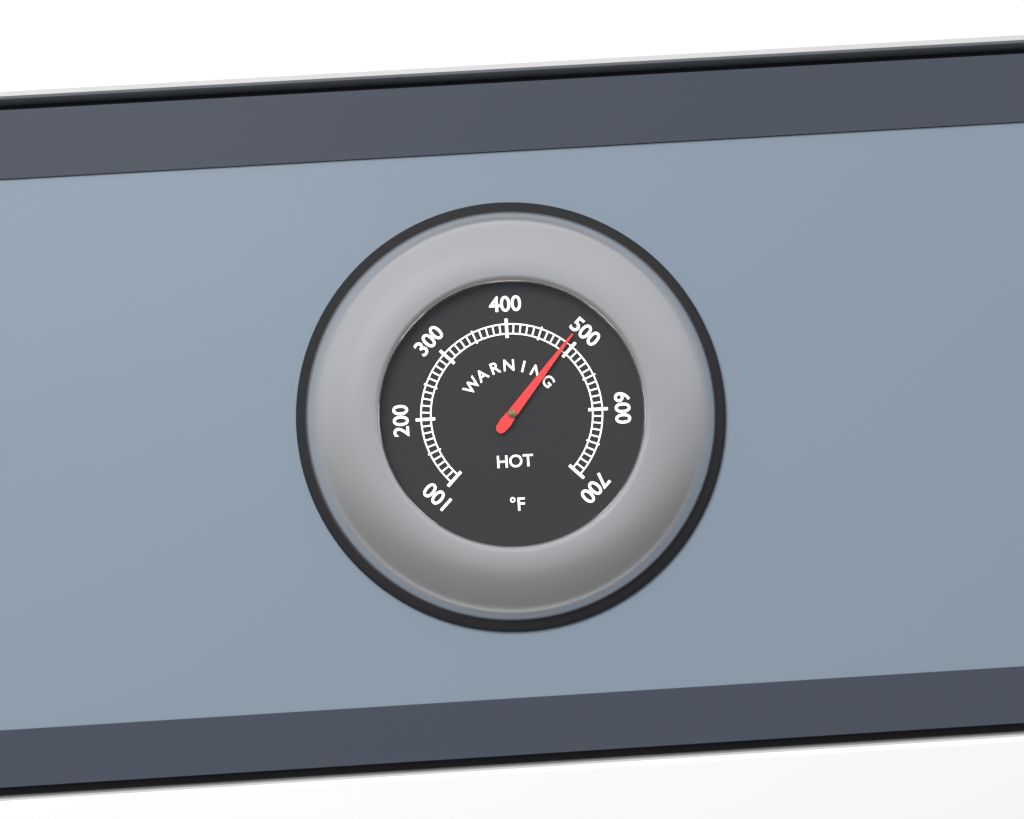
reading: 490 °F
